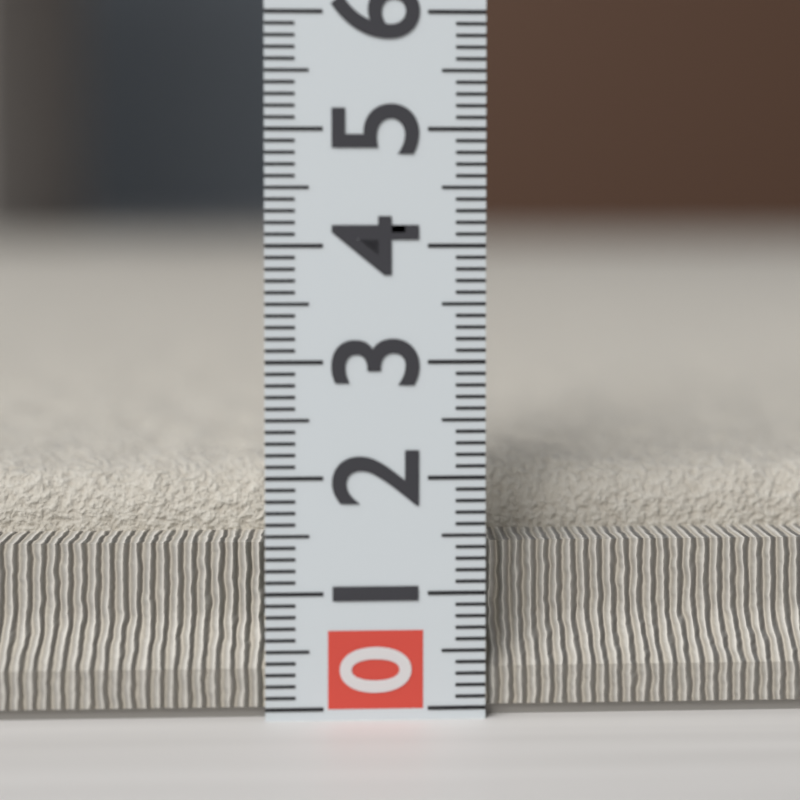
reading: 2.0 (no unit)
